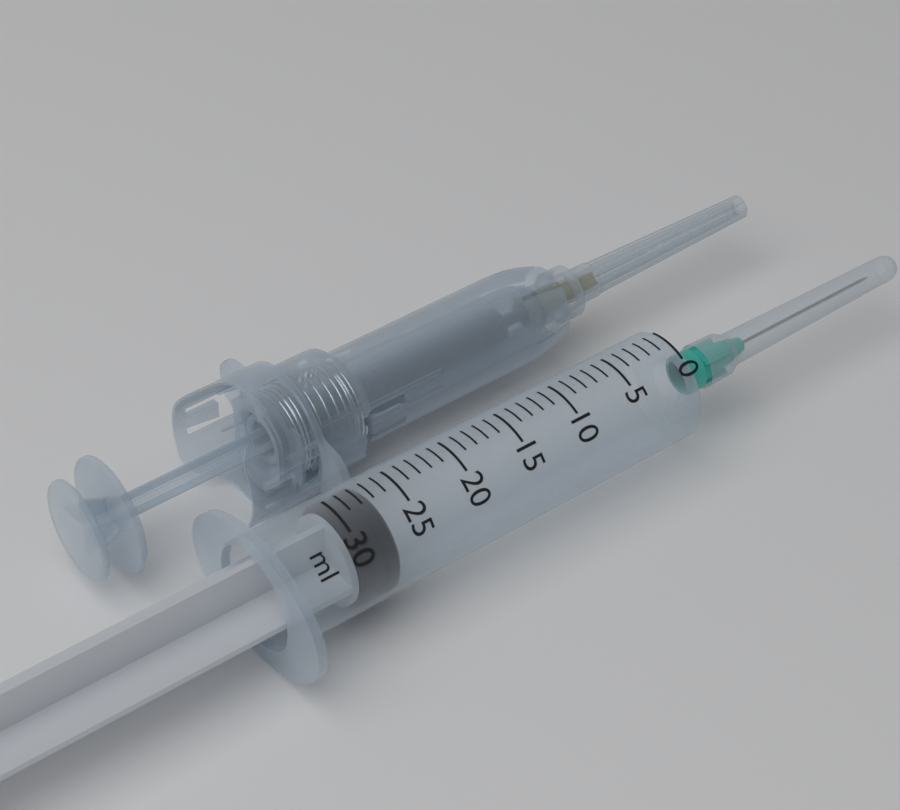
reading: 27 ml
